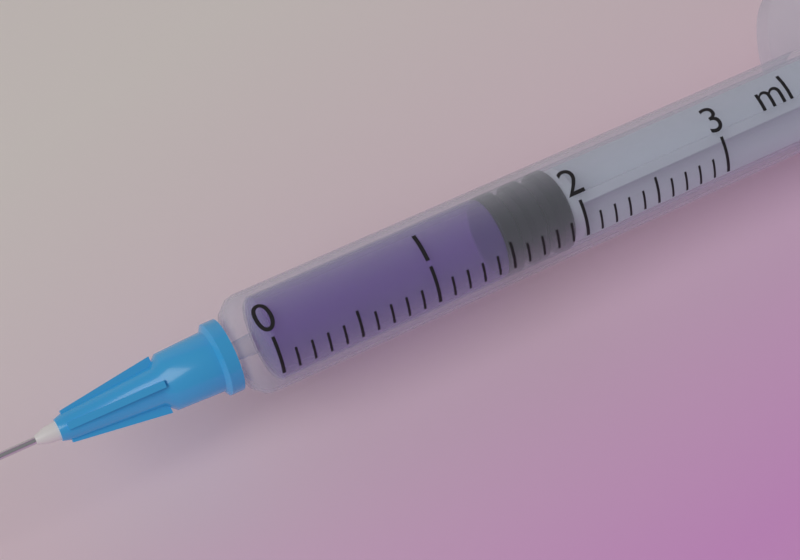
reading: 1.5 ml
